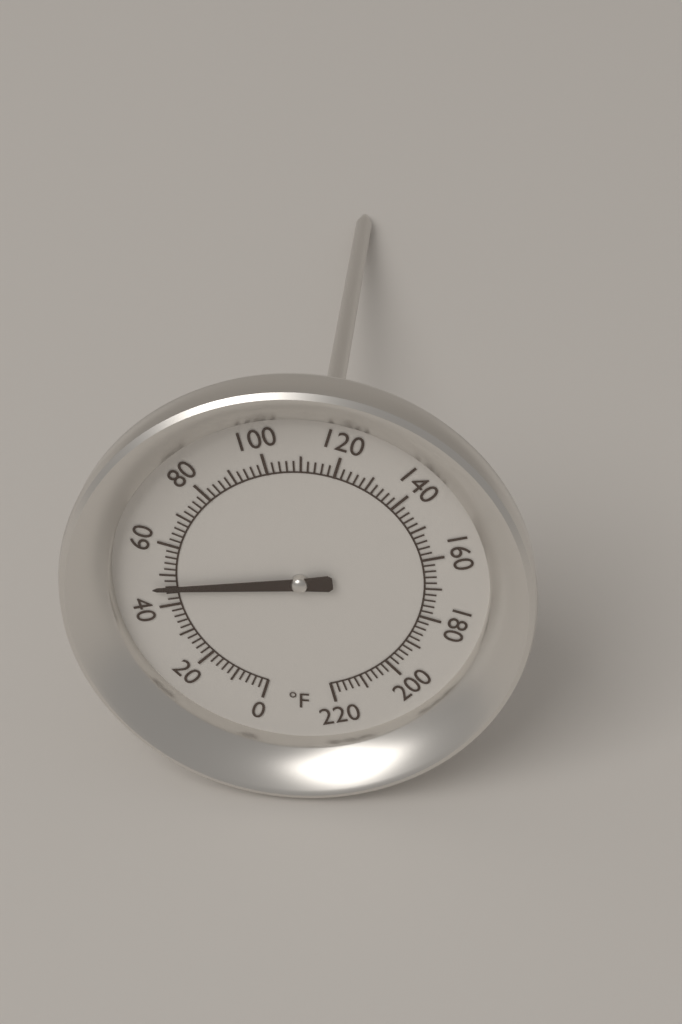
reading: 46 °F
